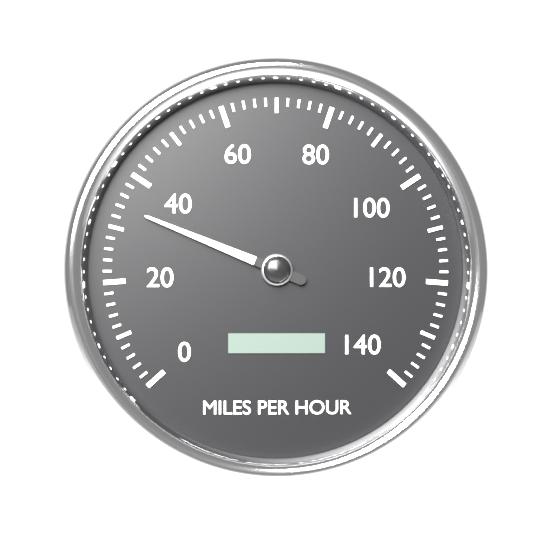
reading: 34 mph
